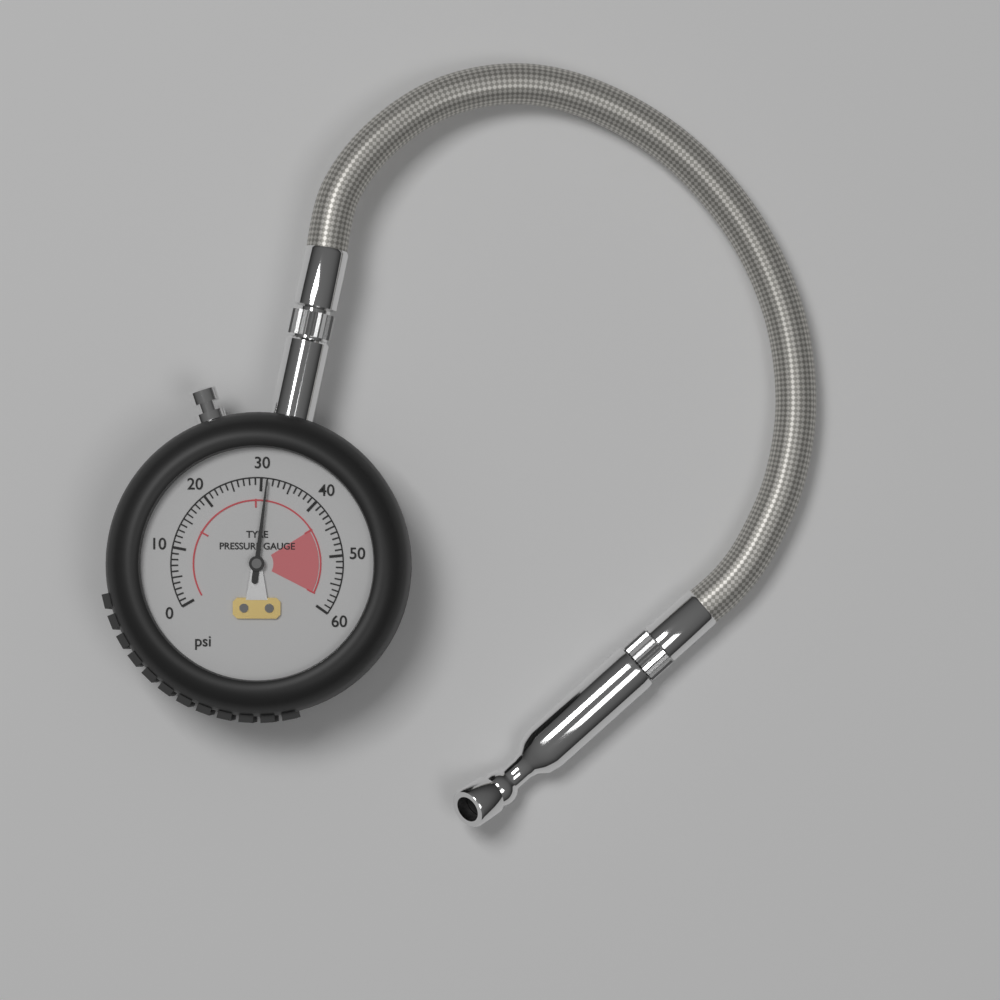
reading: 31 psi
